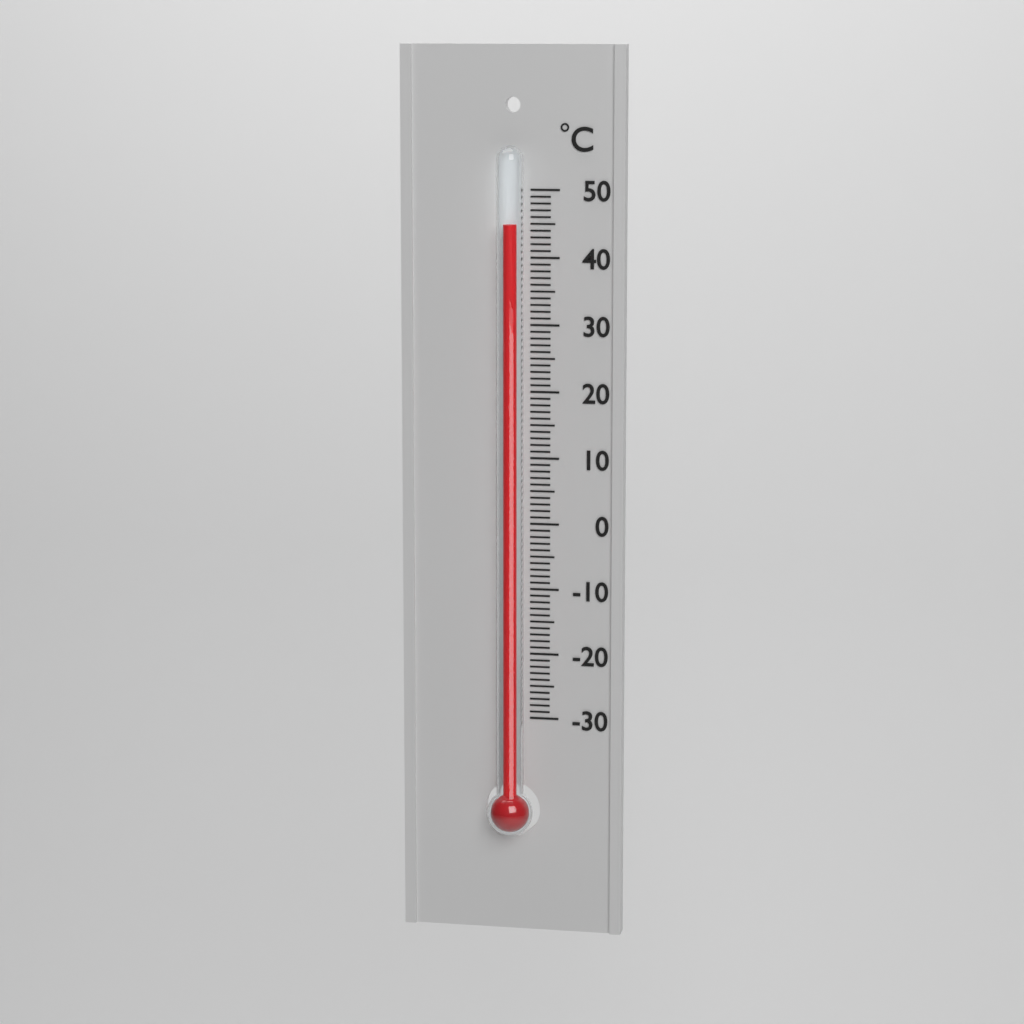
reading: 45 °C
